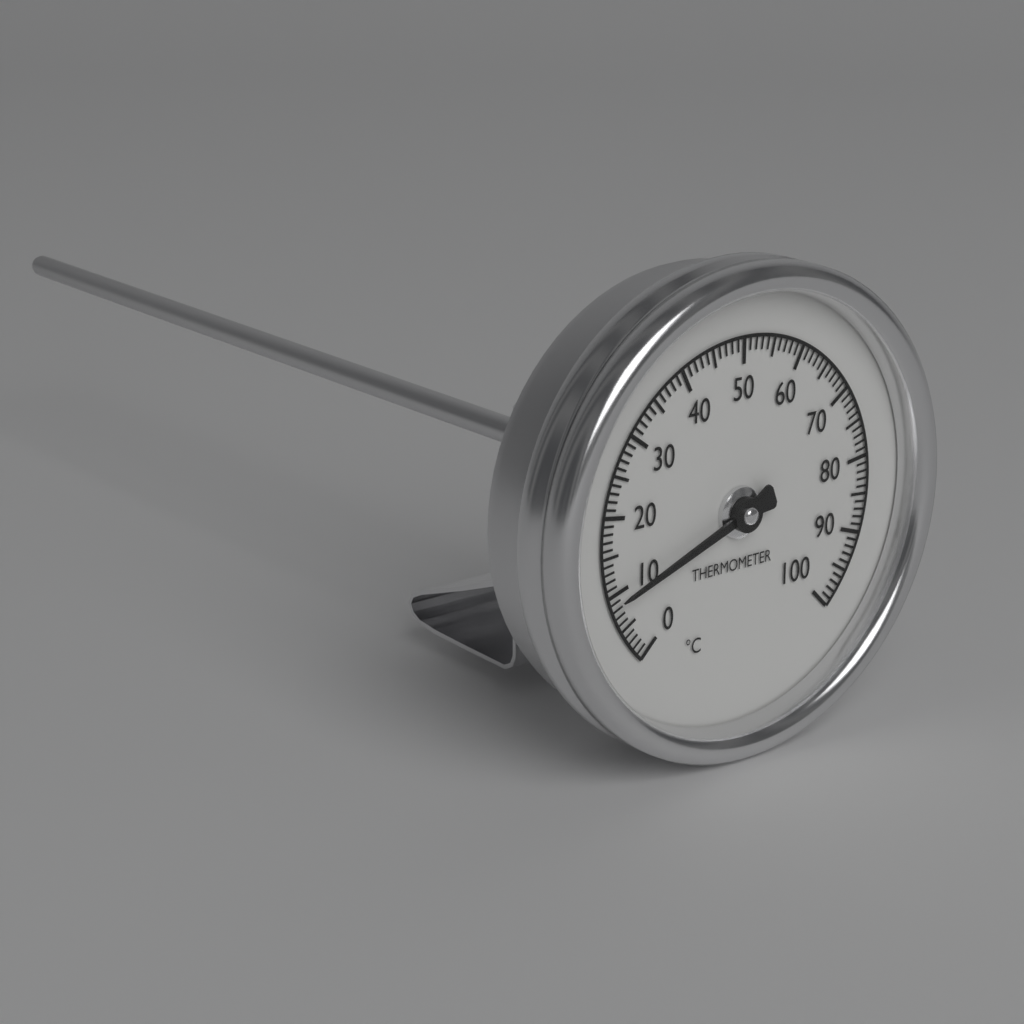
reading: 9 °C
